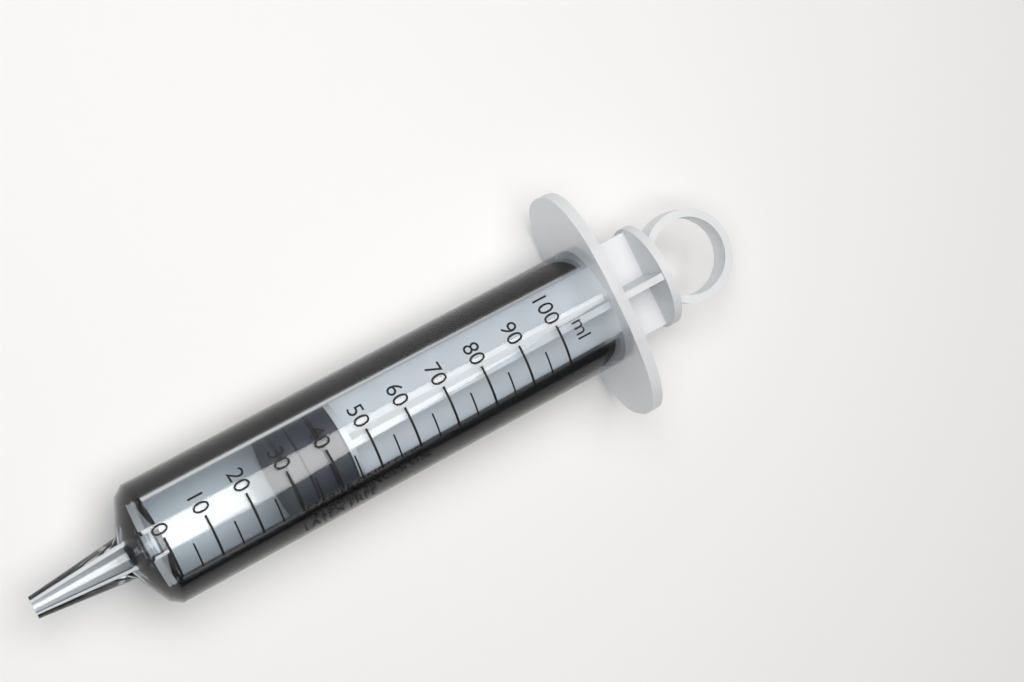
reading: 30 ml
